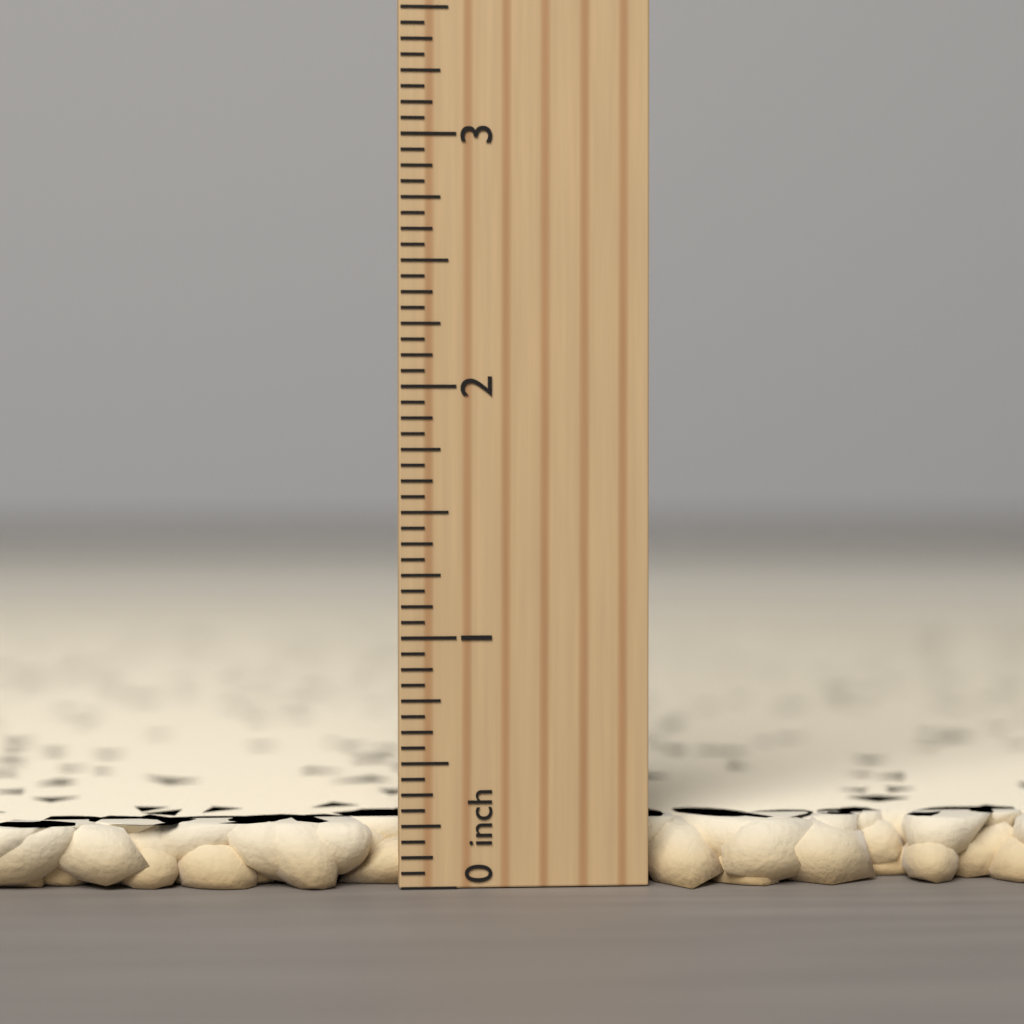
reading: 0.2500 inch
